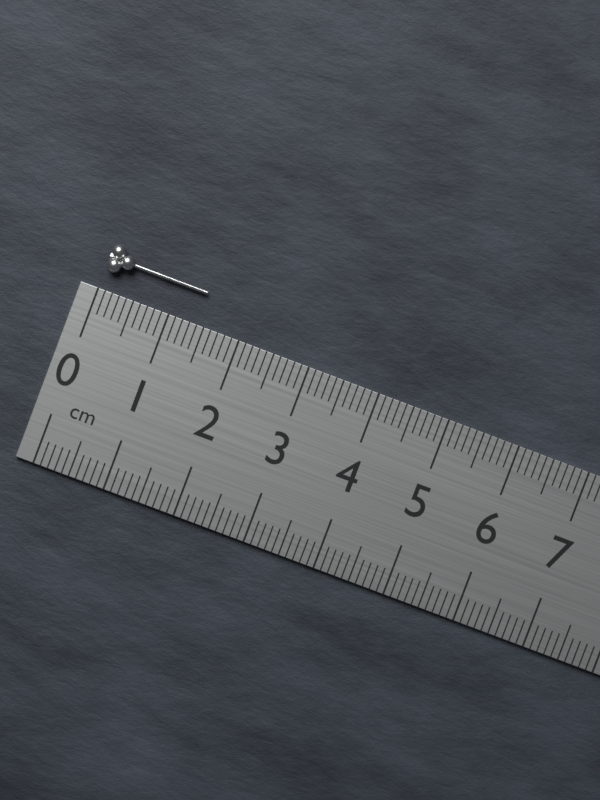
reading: 1.4 cm
